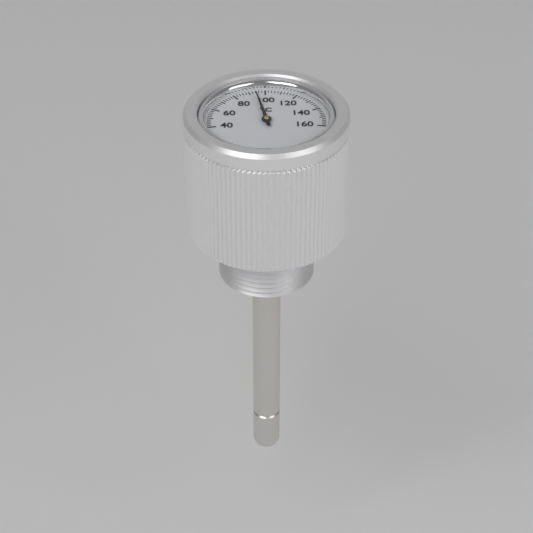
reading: 94 °C
